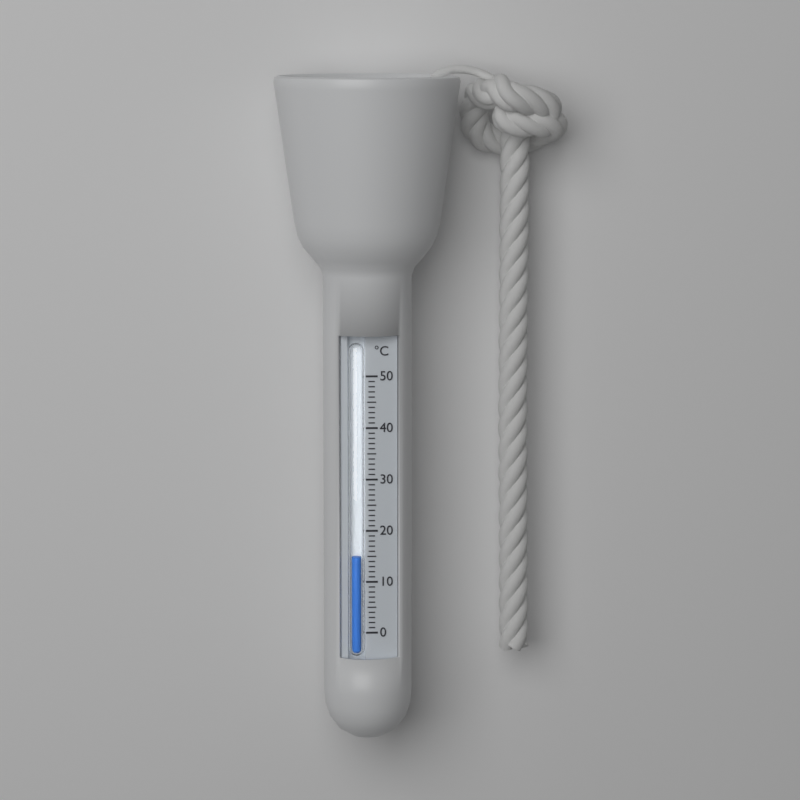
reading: 15 °C
